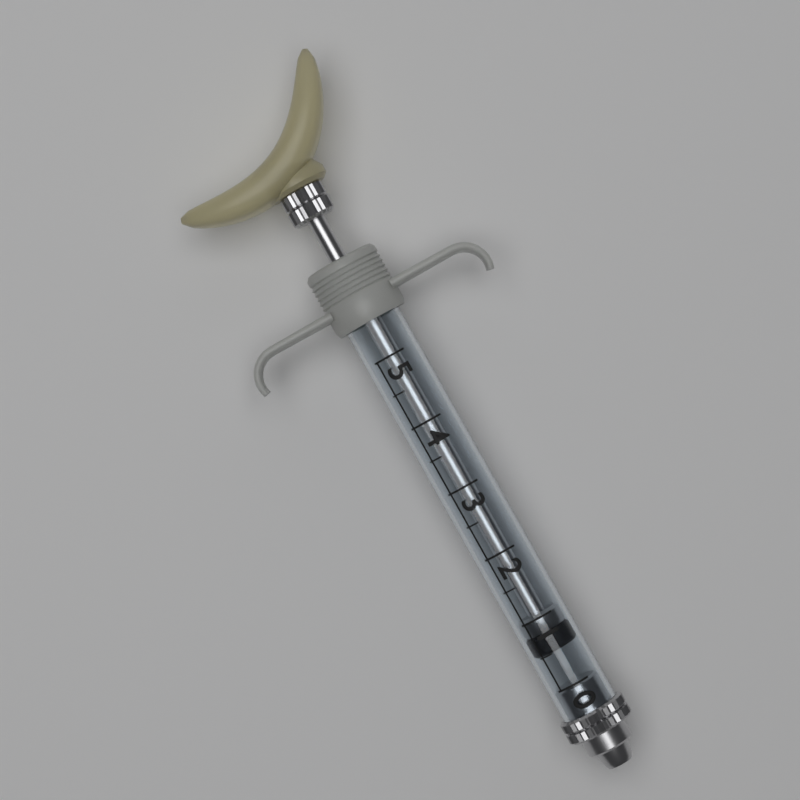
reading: 0.5 (no unit)
